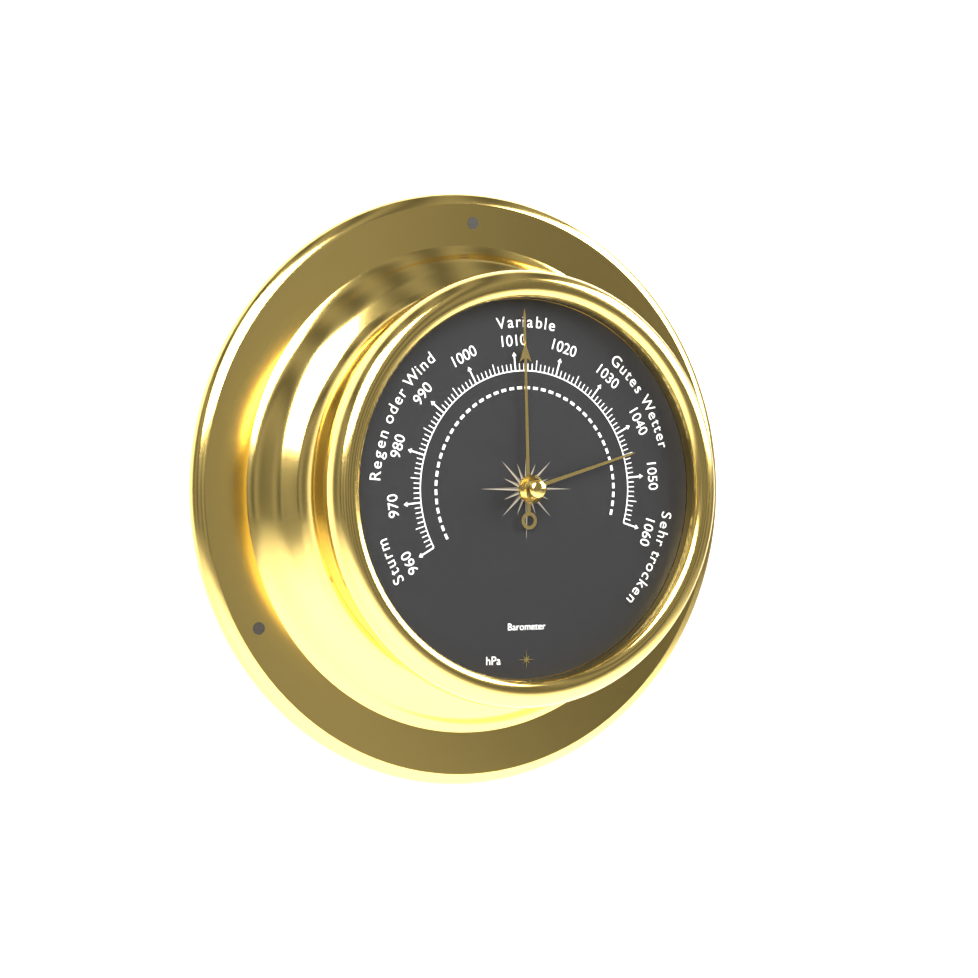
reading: 1012 hPa
